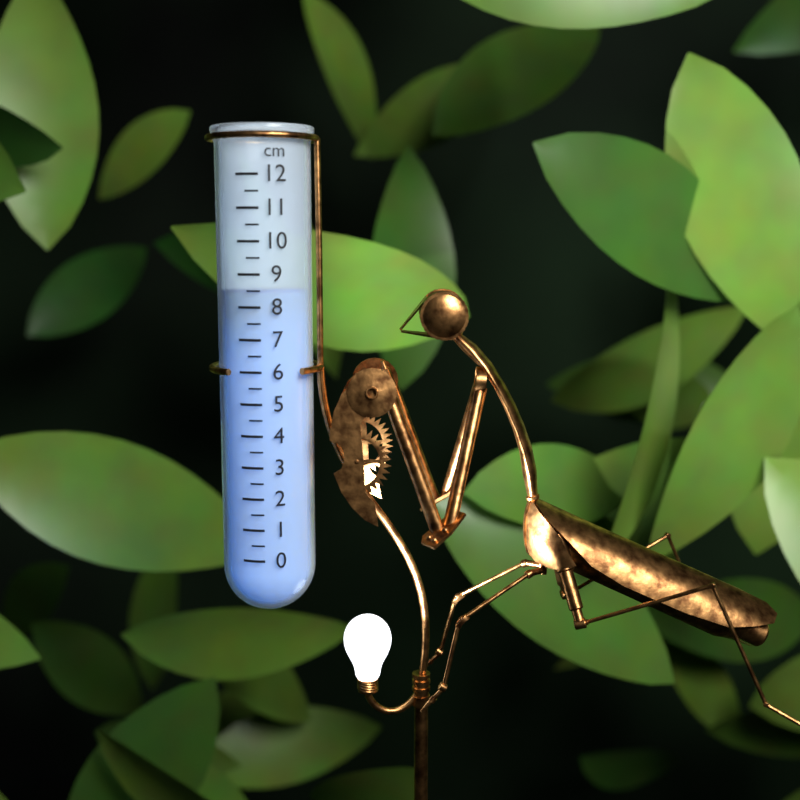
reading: 8.5 cm
